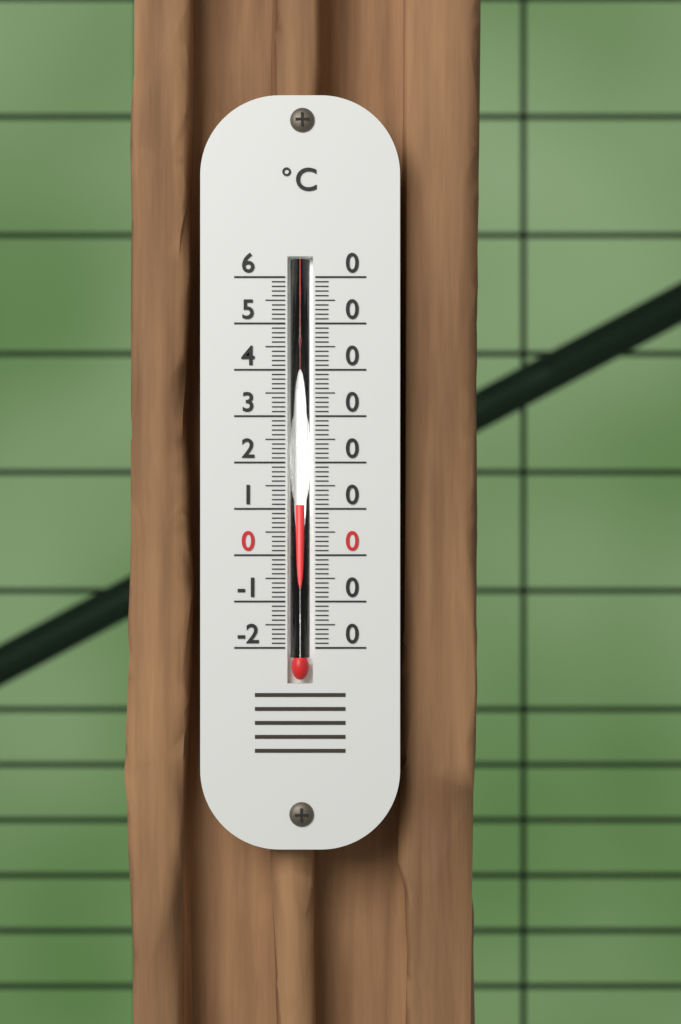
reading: 11 °C
